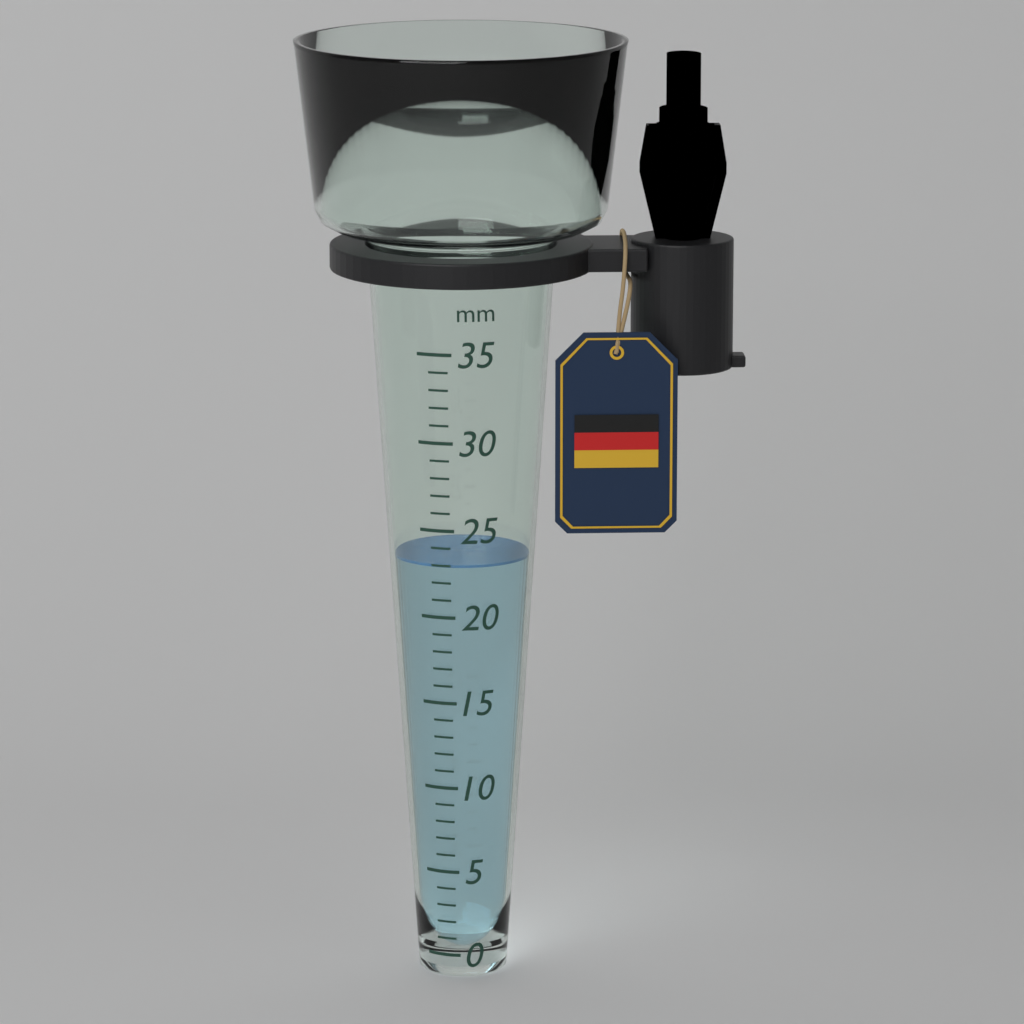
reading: 23 mm
